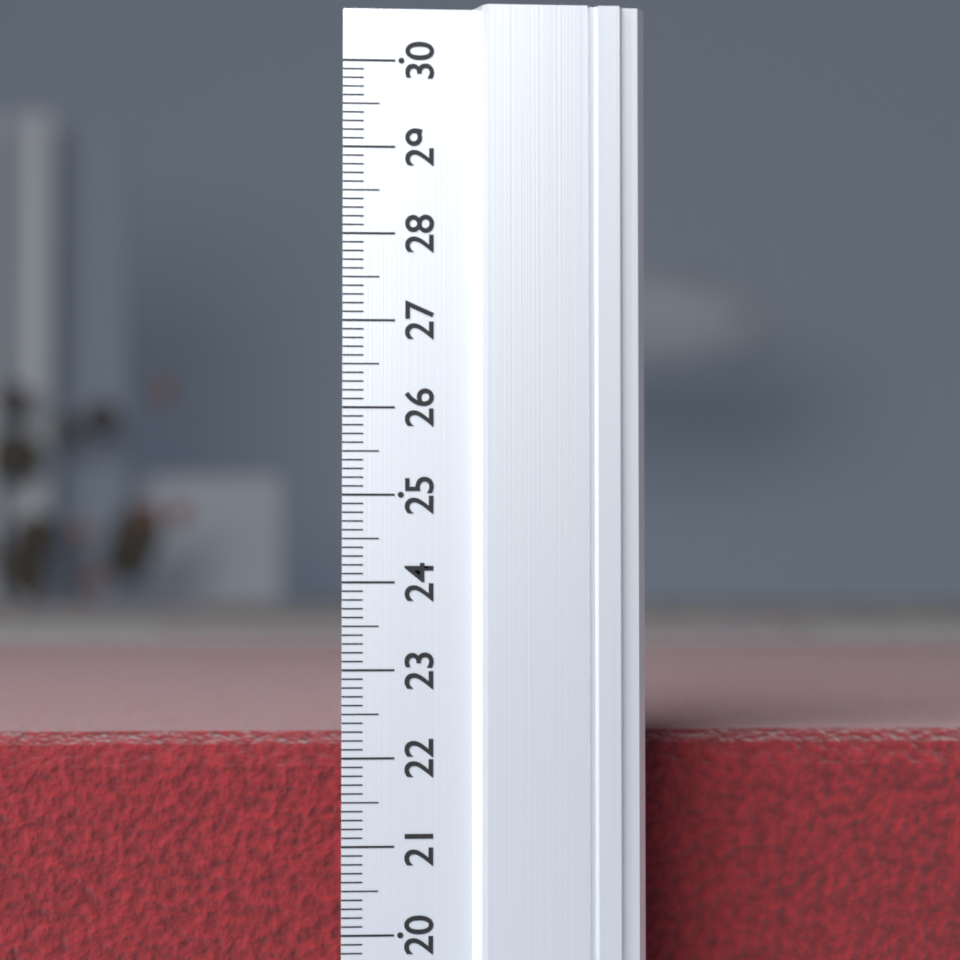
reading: 22.2 (no unit)
